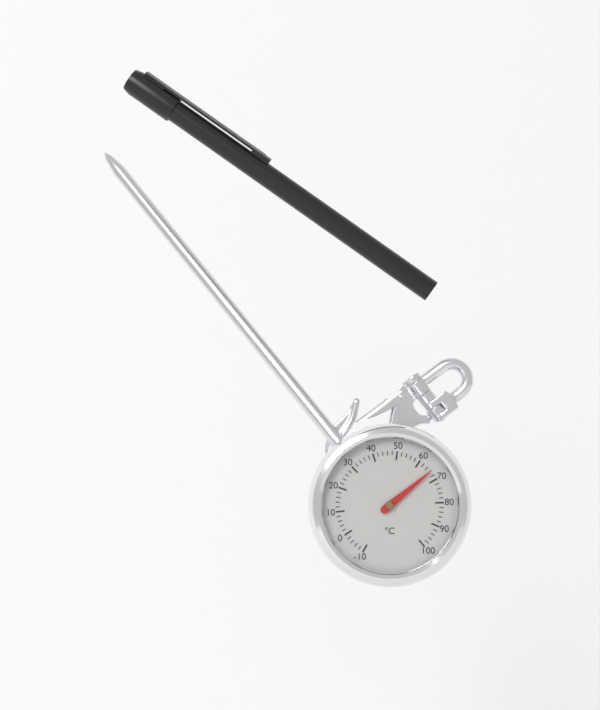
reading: 66 °C
